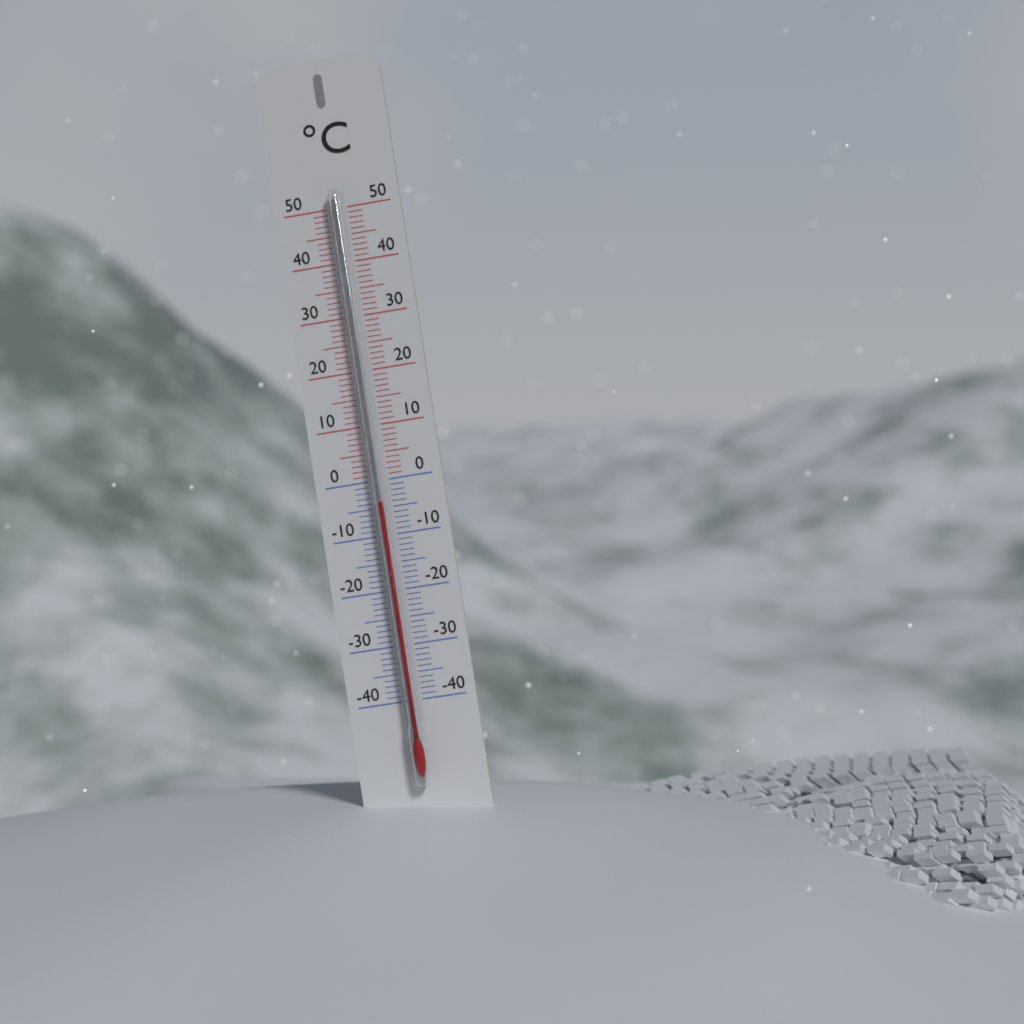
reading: -4 °C
